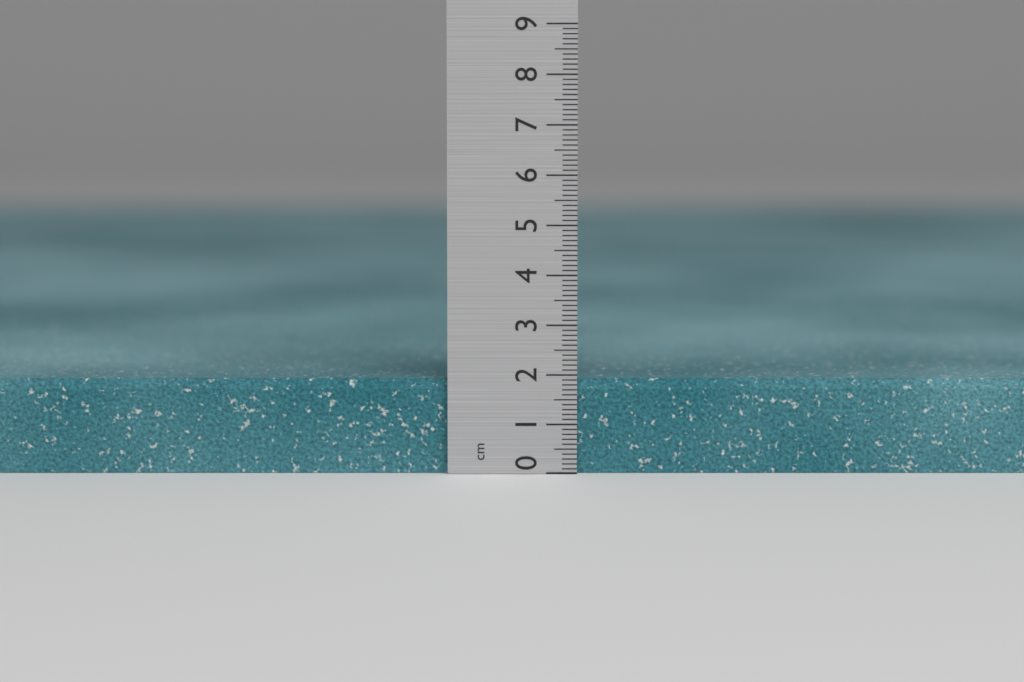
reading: 1.9 cm
